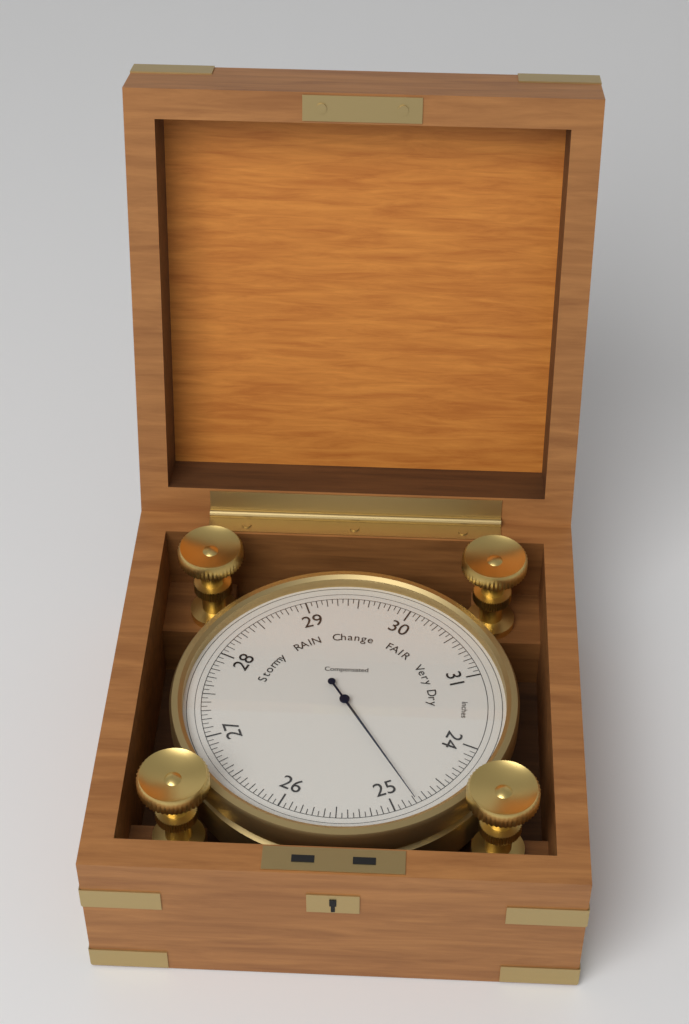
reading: 24.80 inHg
